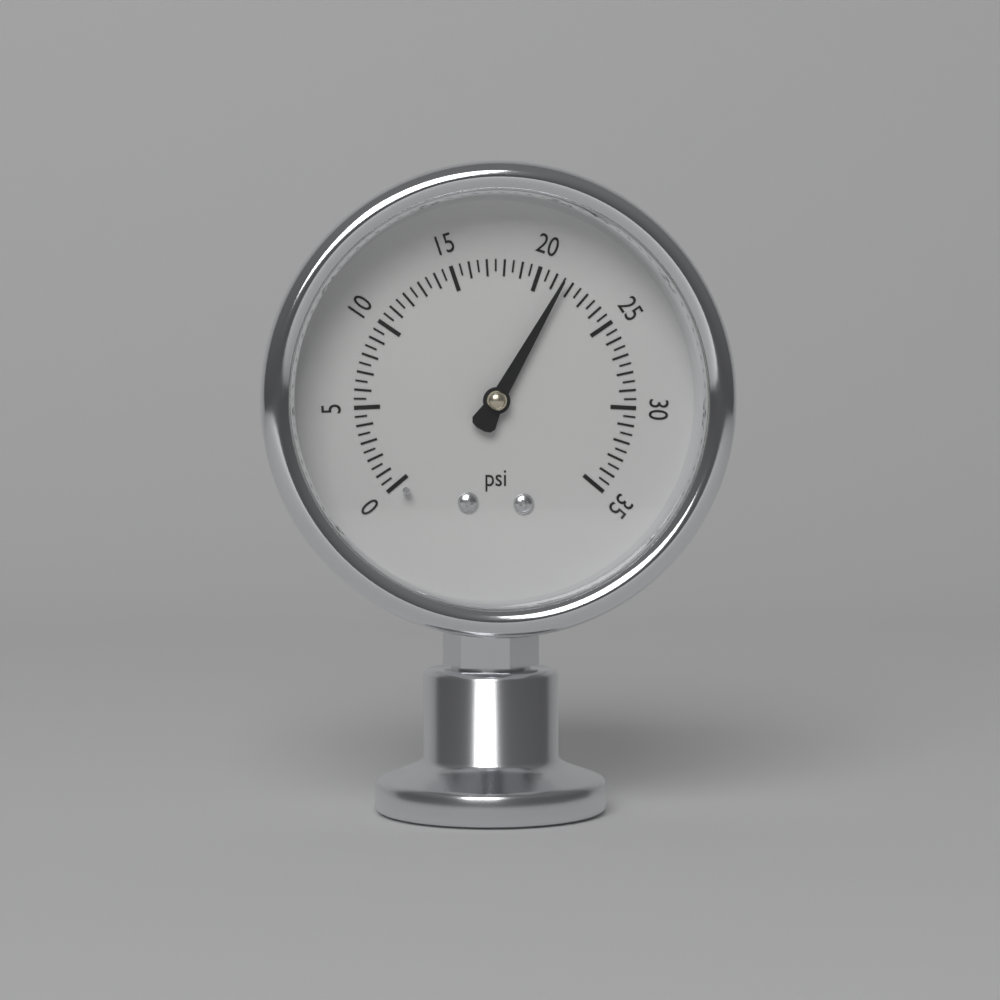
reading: 21.5 psi
